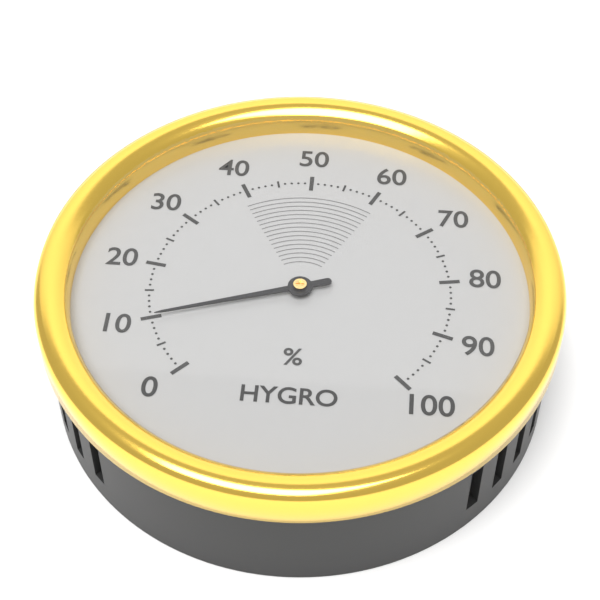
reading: 10 %
